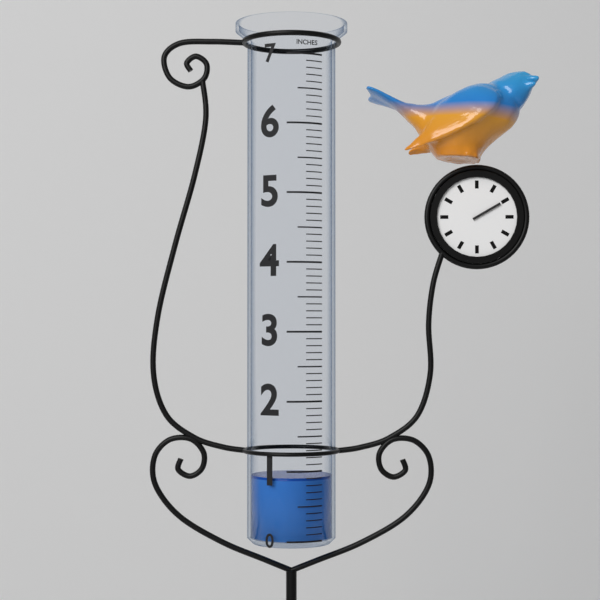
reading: 0.9 in
